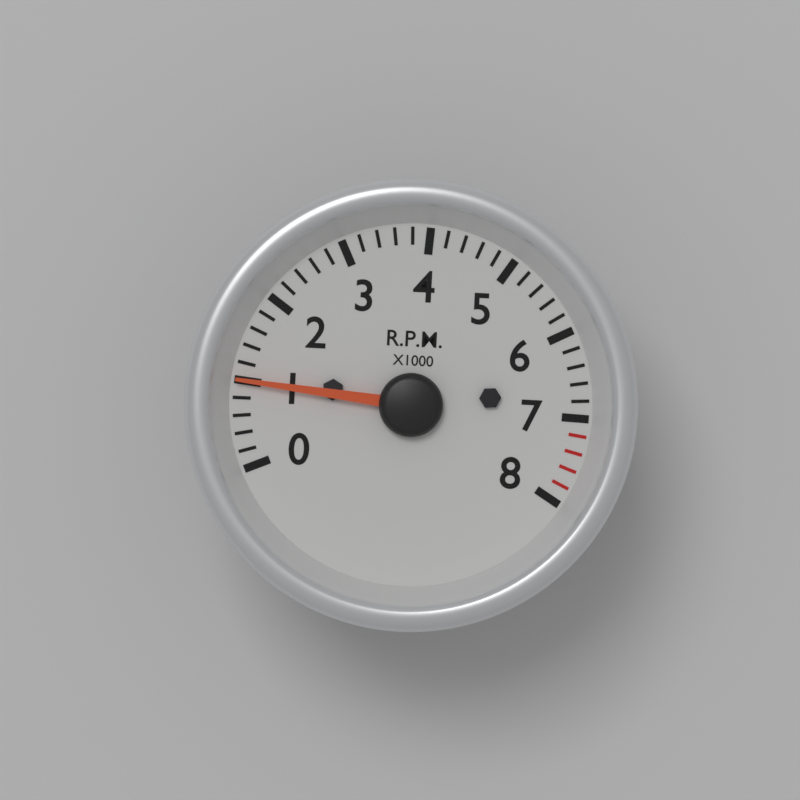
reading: 1000 RPM
